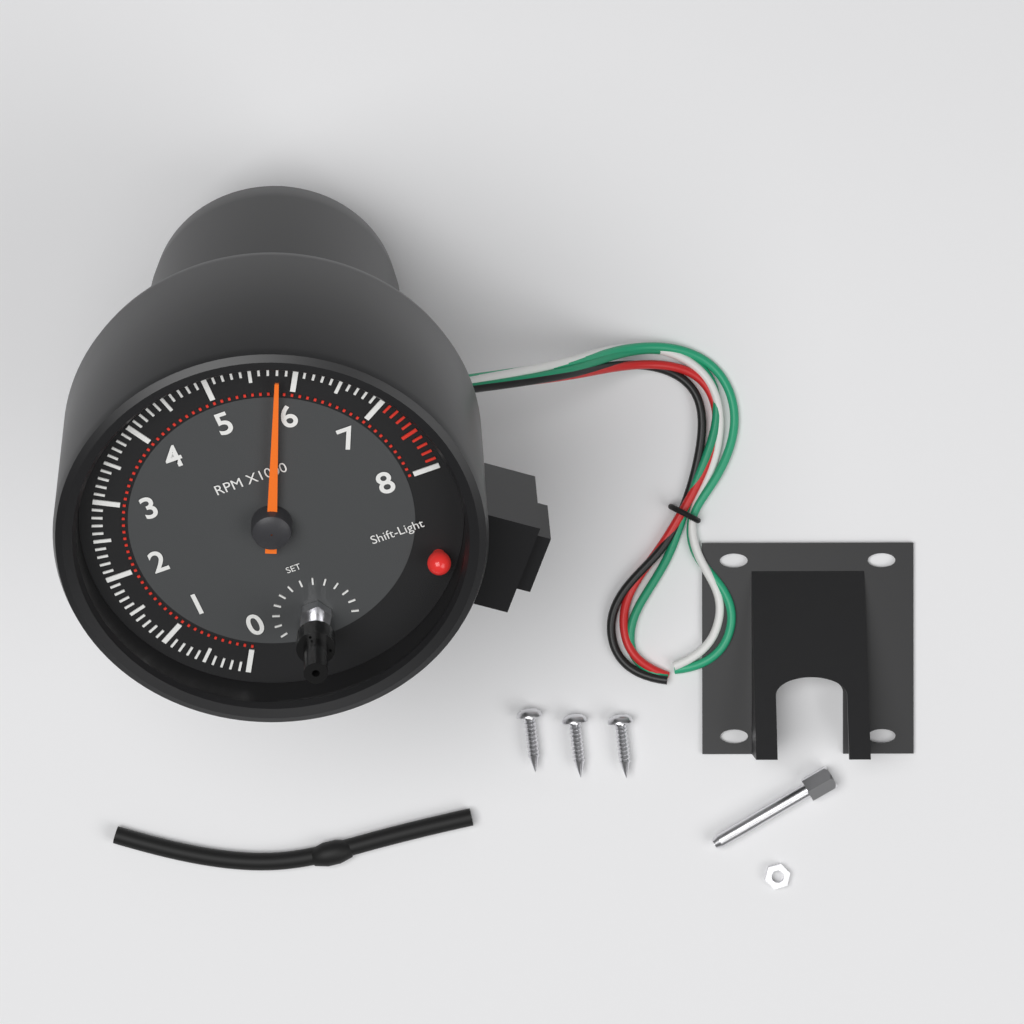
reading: 5800 RPM
